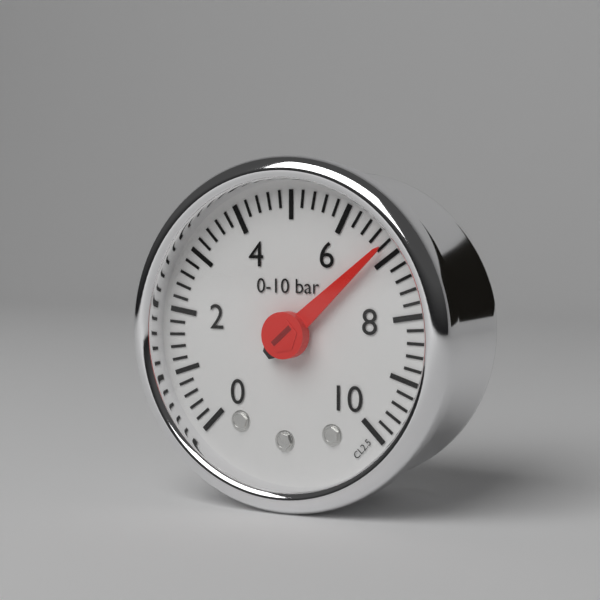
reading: 6.8 bar
